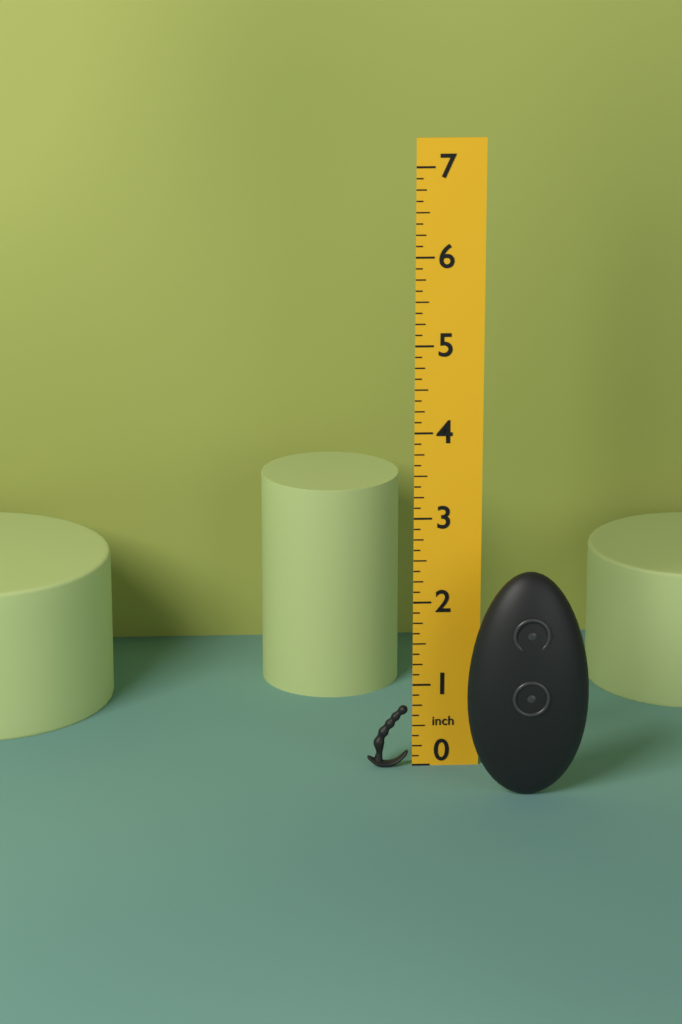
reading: 0.750 in
